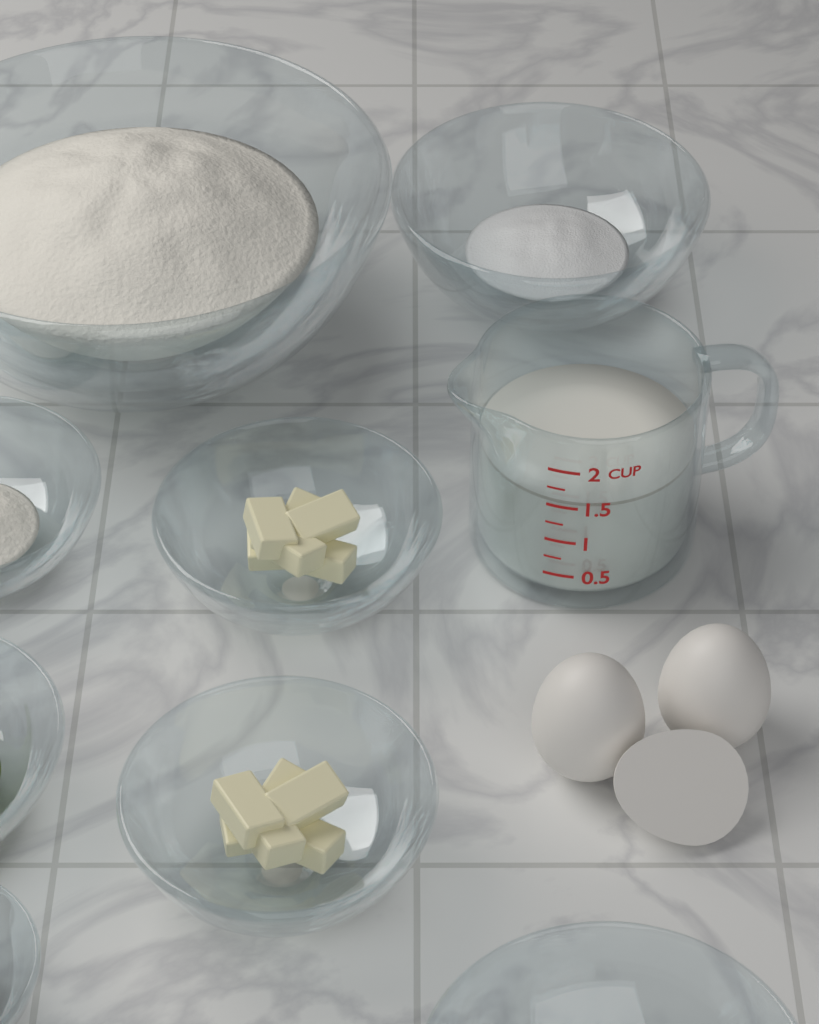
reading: 1.50 cup
